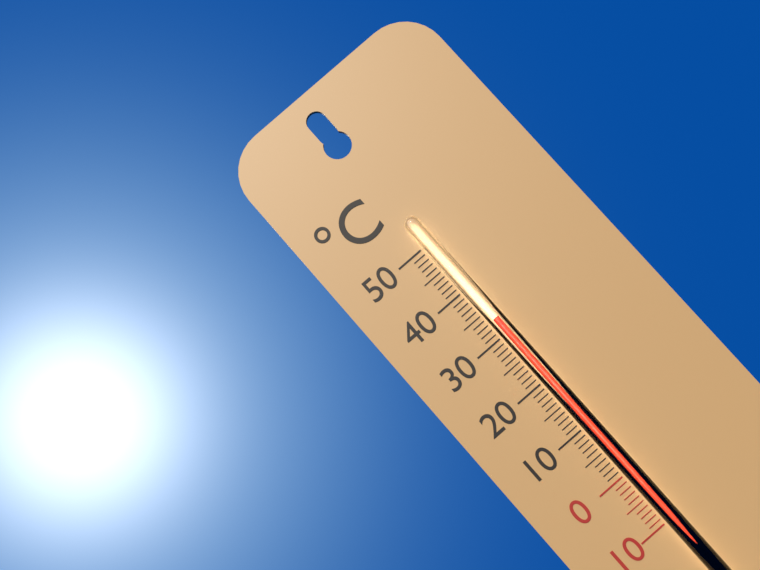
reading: 33 °C
